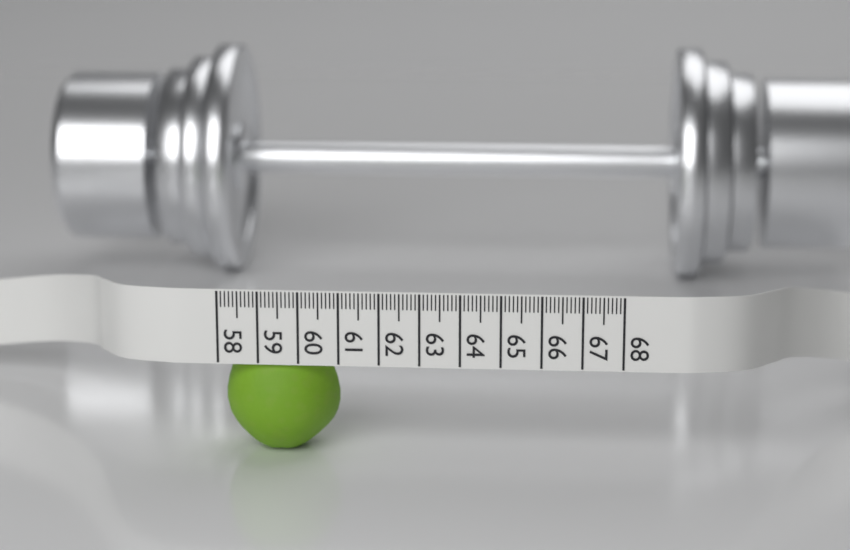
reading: 60.9 (no unit)
